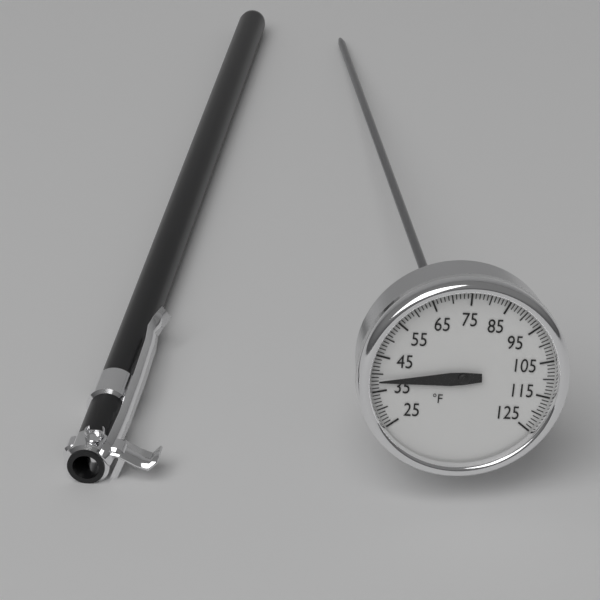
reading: 38 °F
